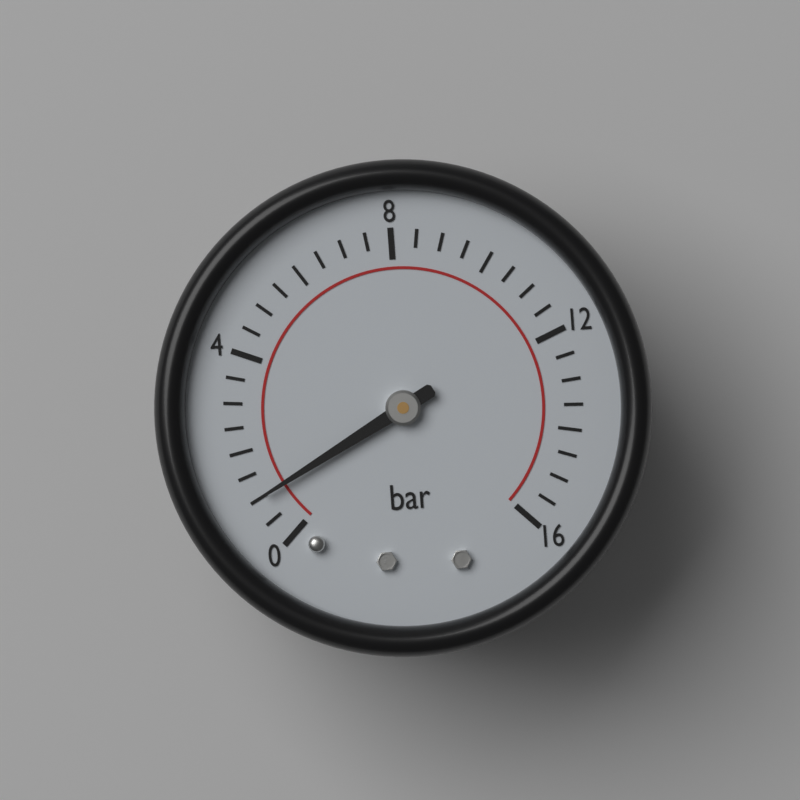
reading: 1.0 bar
